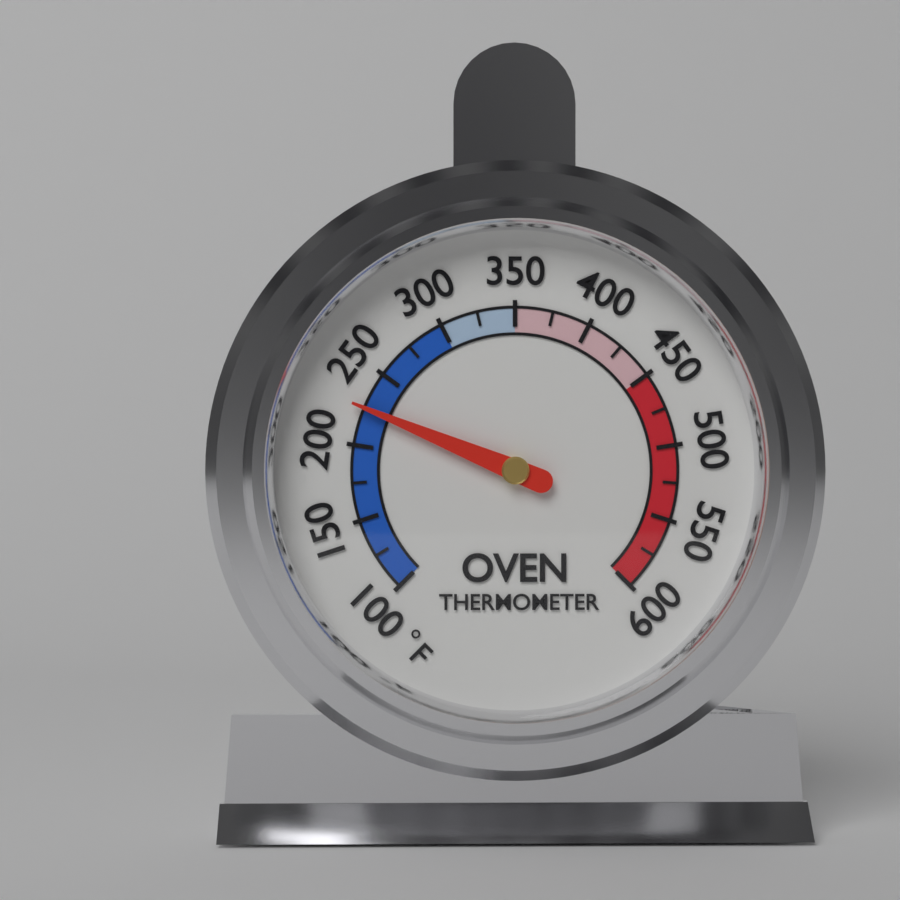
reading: 225 °F
